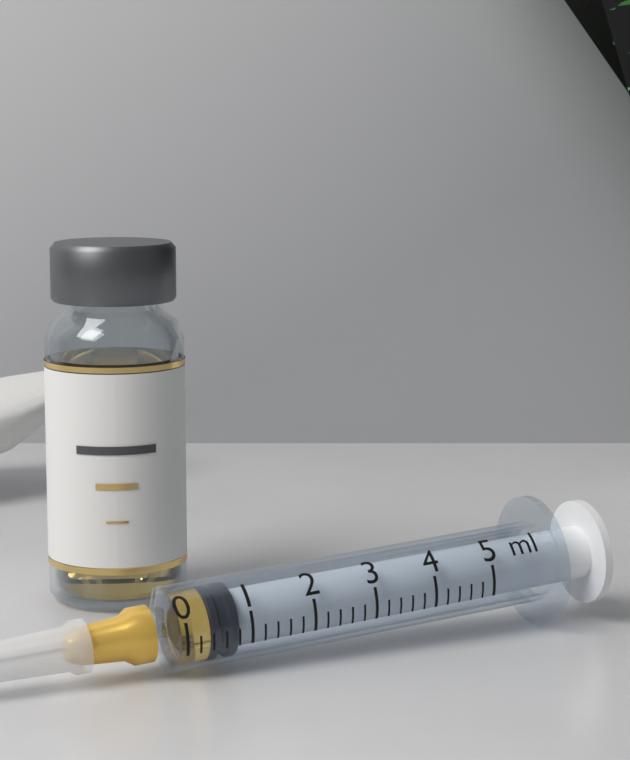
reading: 0.4 ml
